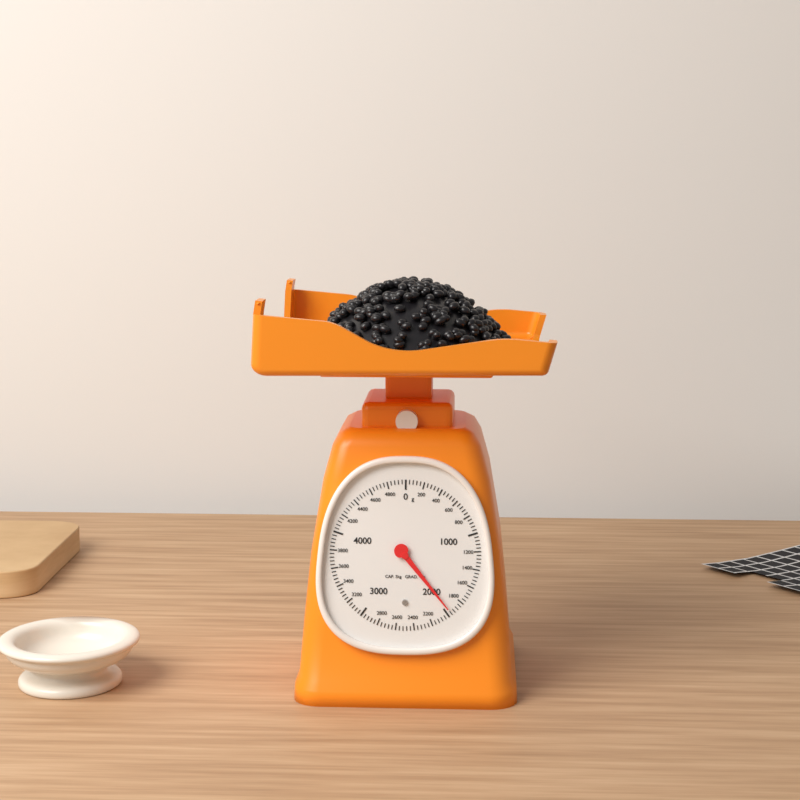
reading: 1960 g
